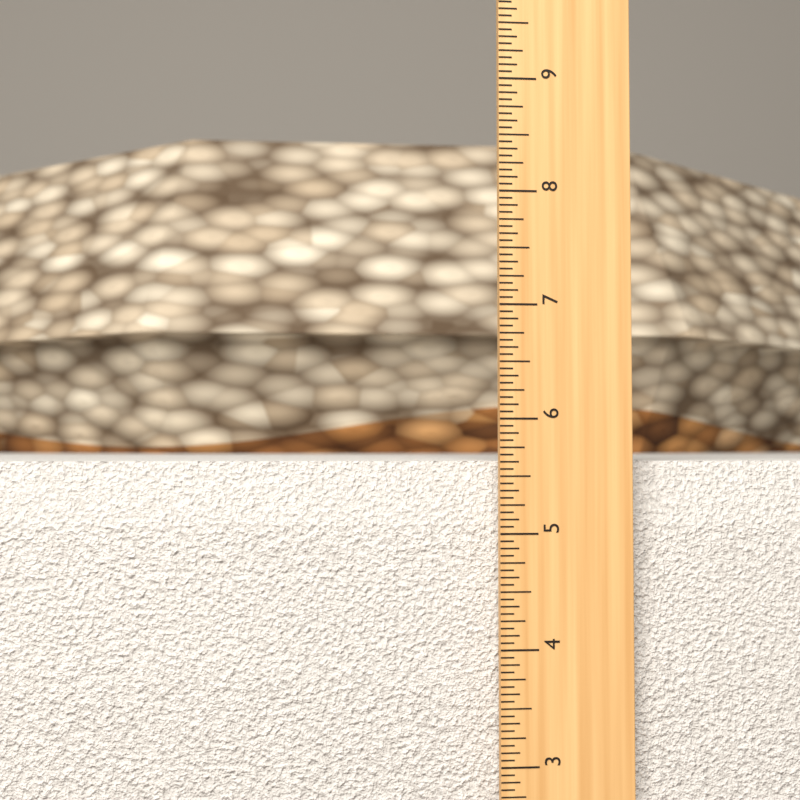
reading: 5.6250 in
